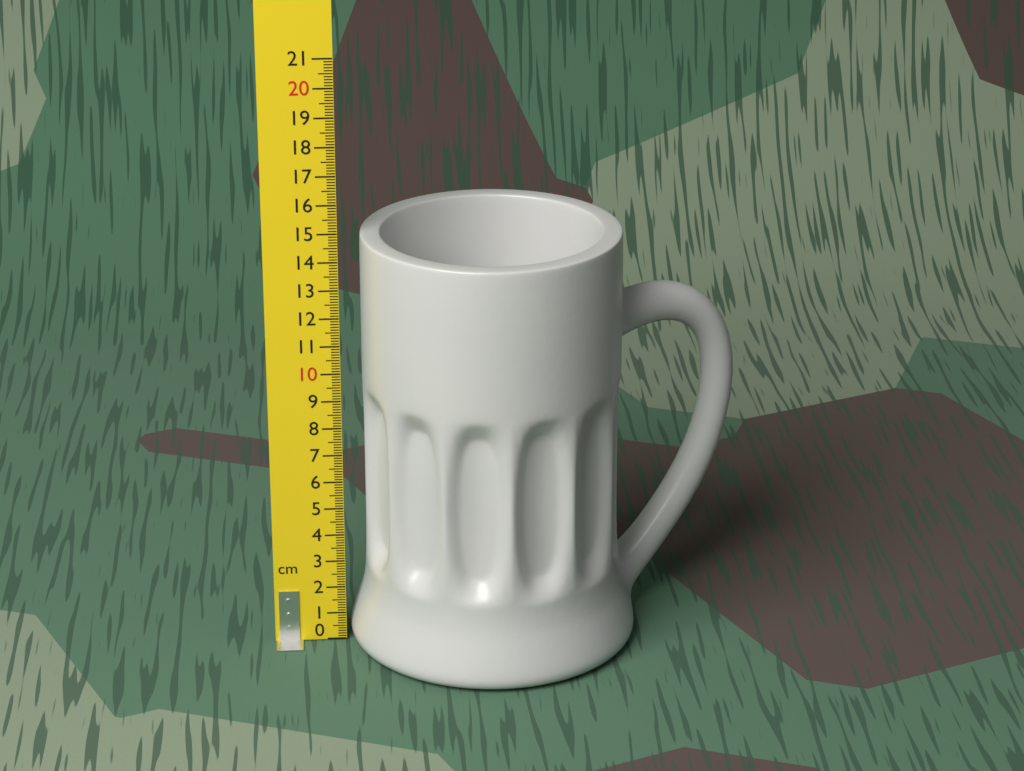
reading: 14.9 cm
